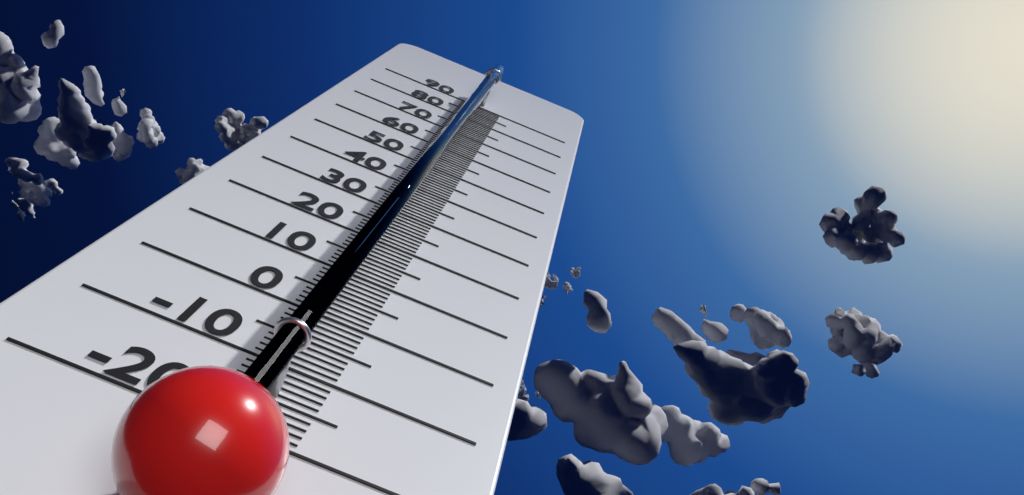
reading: -13 (no unit)
